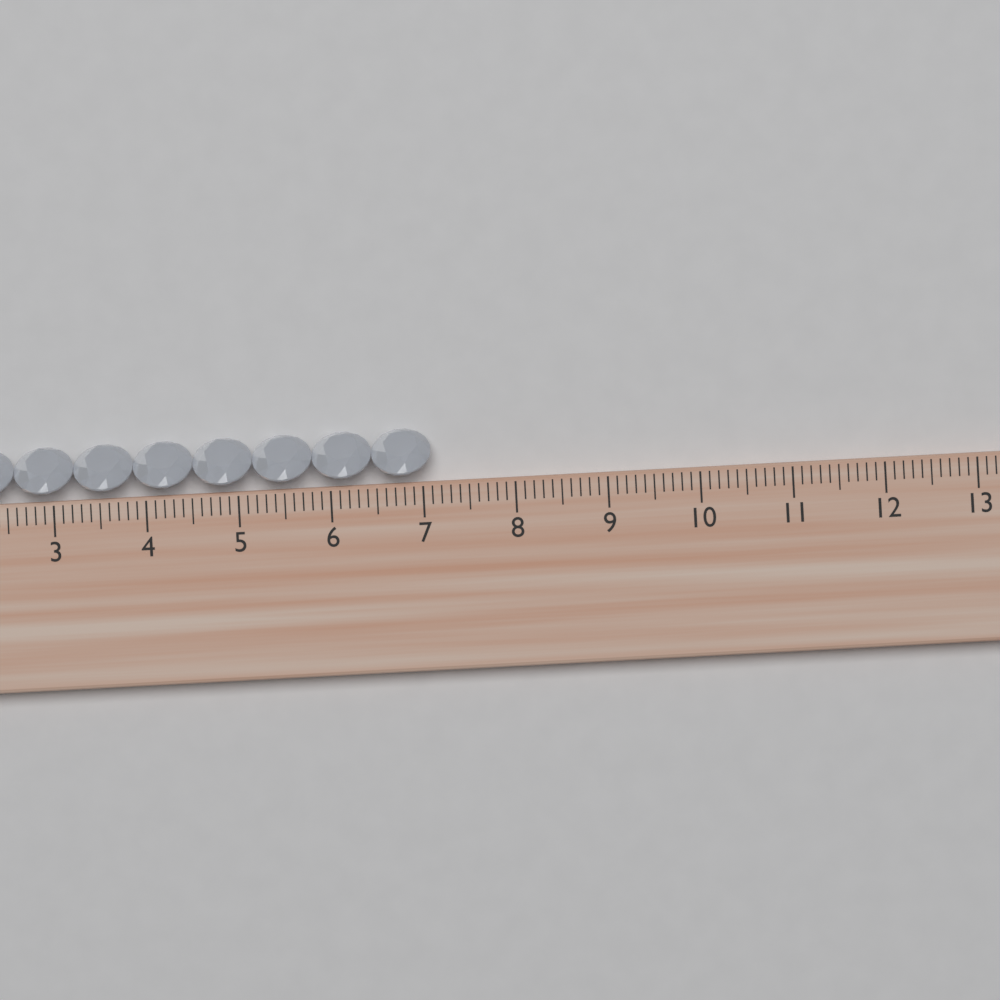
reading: 7.1 cm
